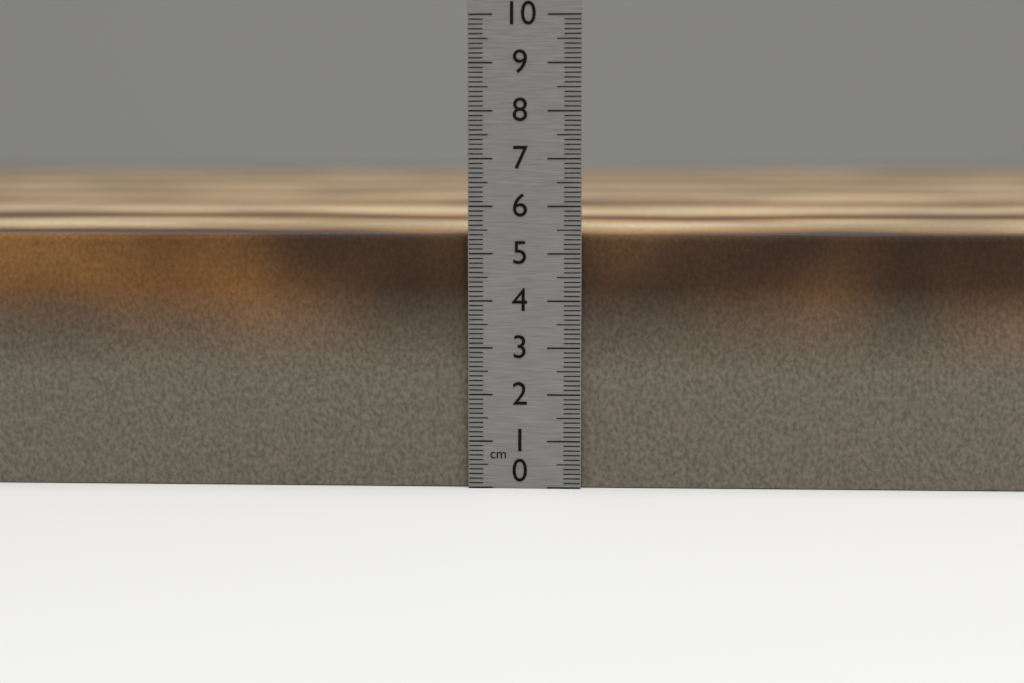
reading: 5.4 cm
